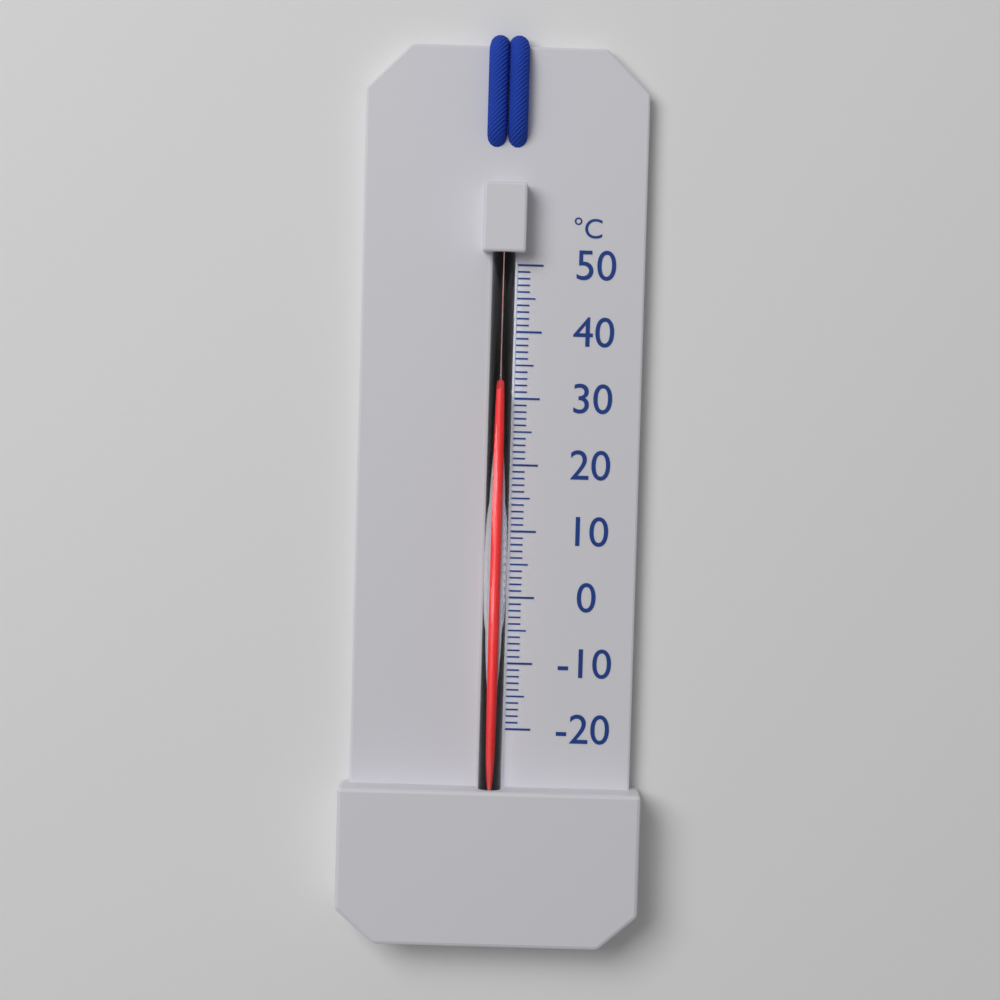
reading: 31 °C
